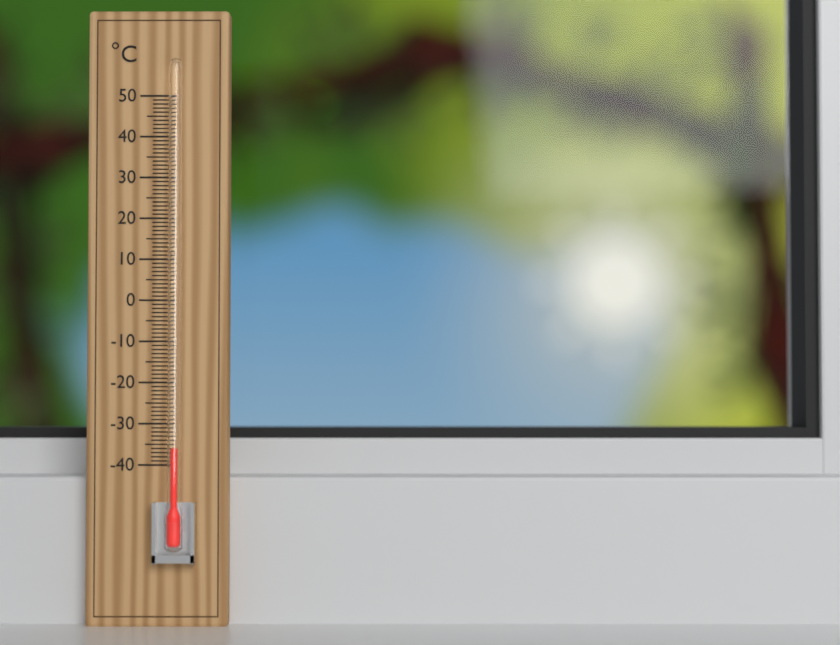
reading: -36 °C
